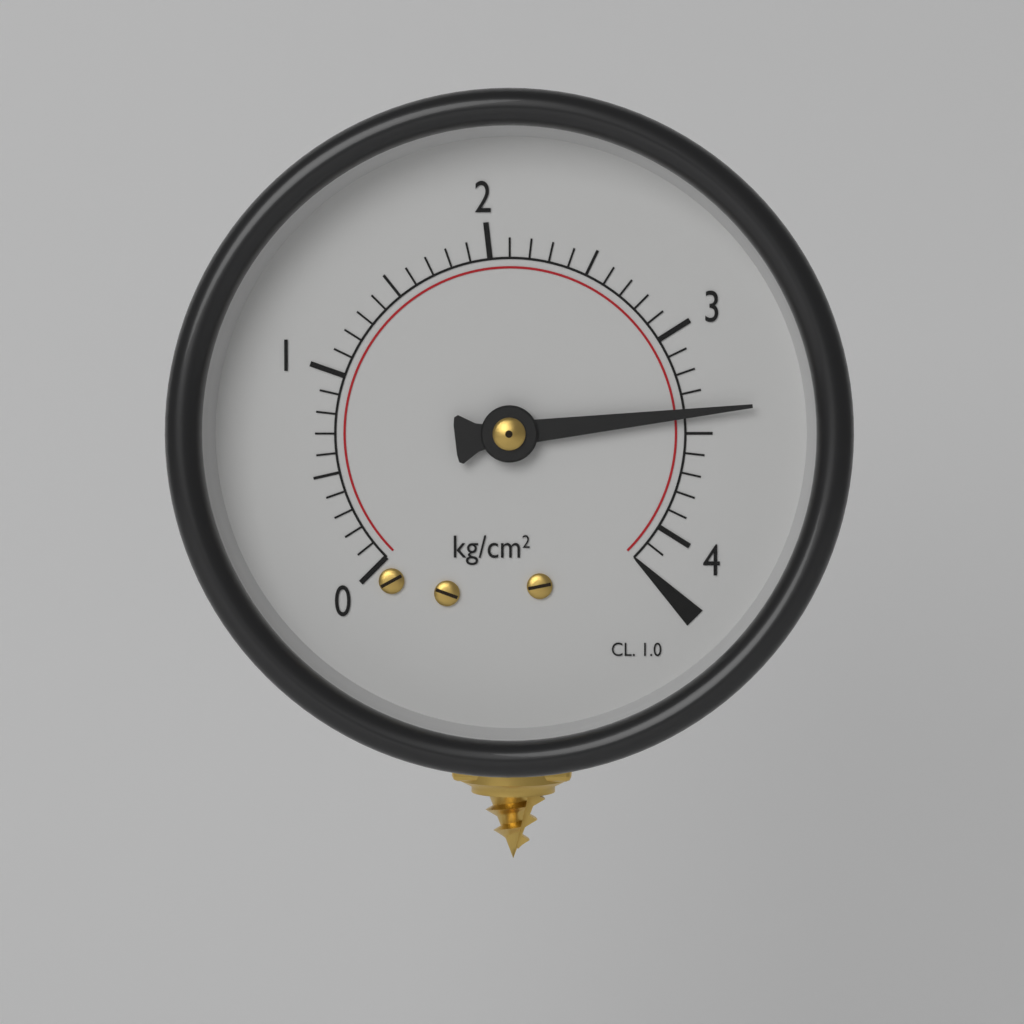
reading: 3.4 kg/cm²
